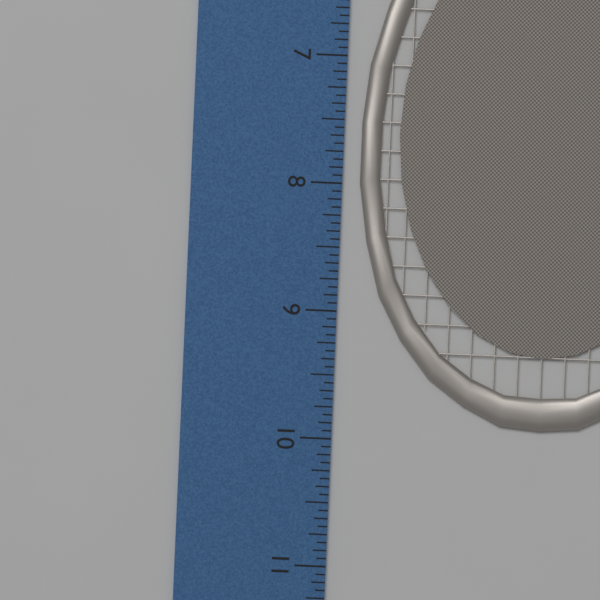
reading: 9.8750 inch
